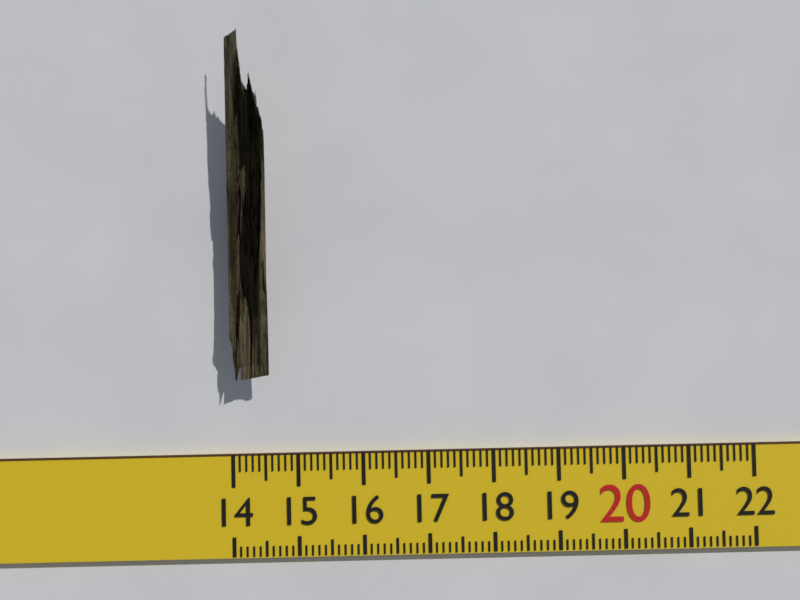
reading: 14.6 (no unit)
